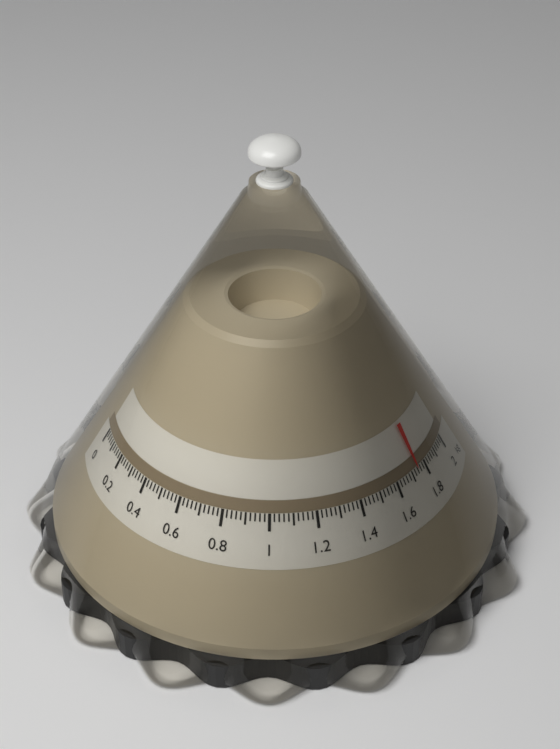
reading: 1.74 kg
